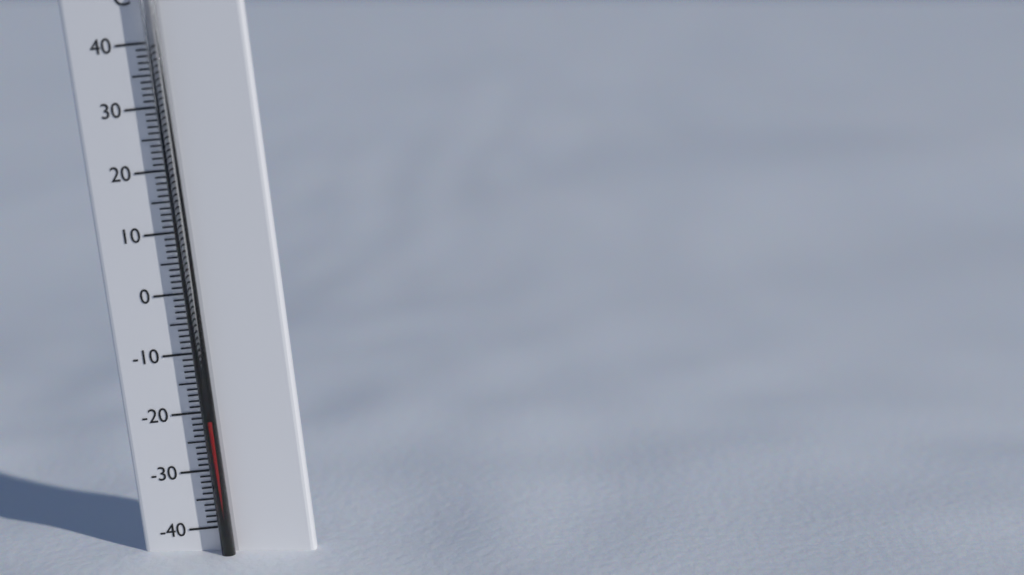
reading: -21 °C
